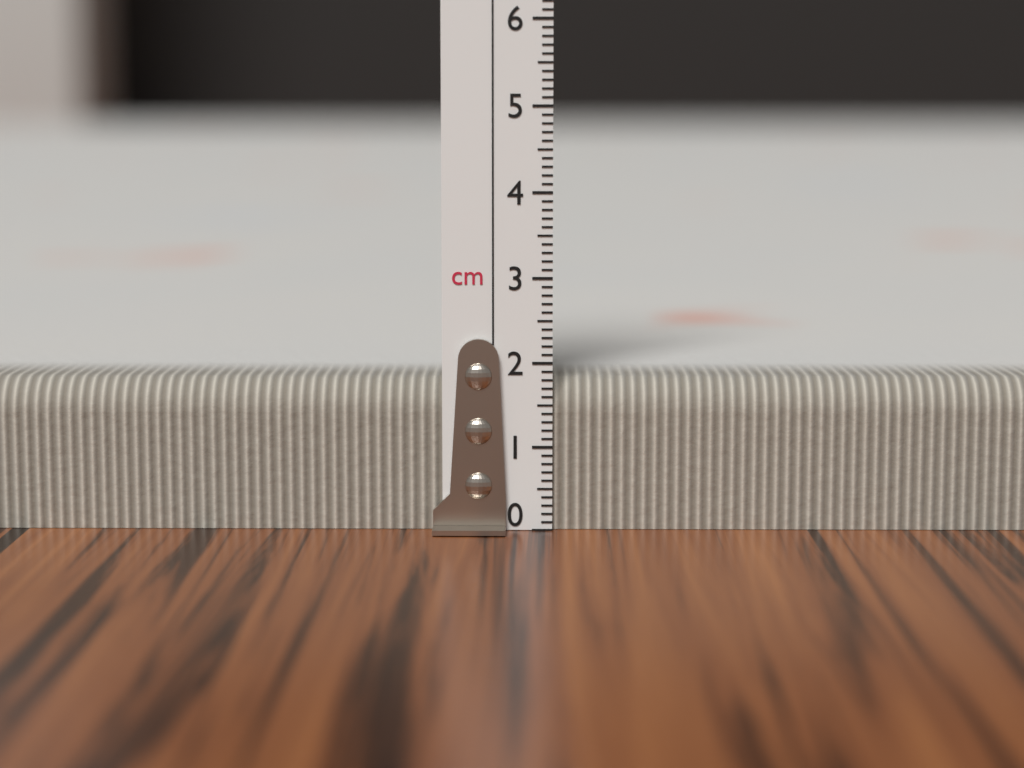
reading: 1.8 cm
